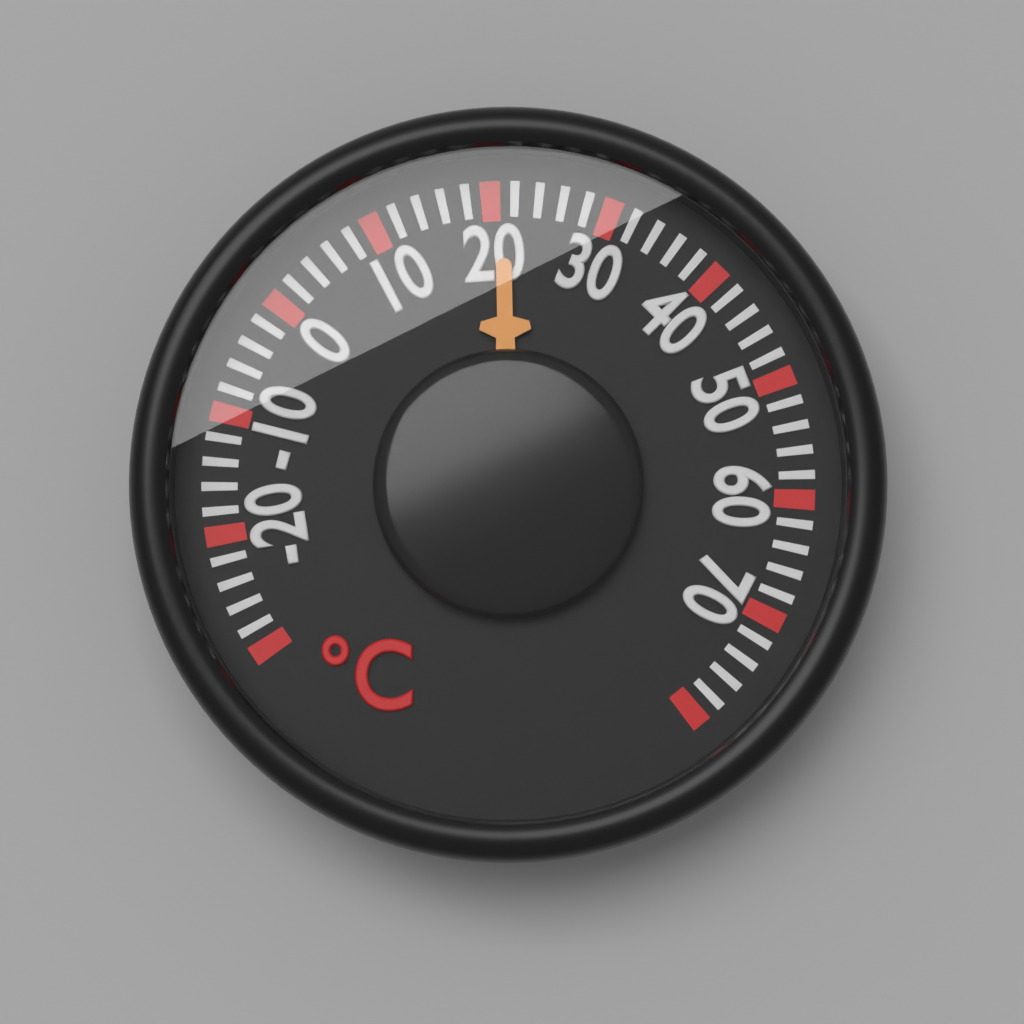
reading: 21 °C
